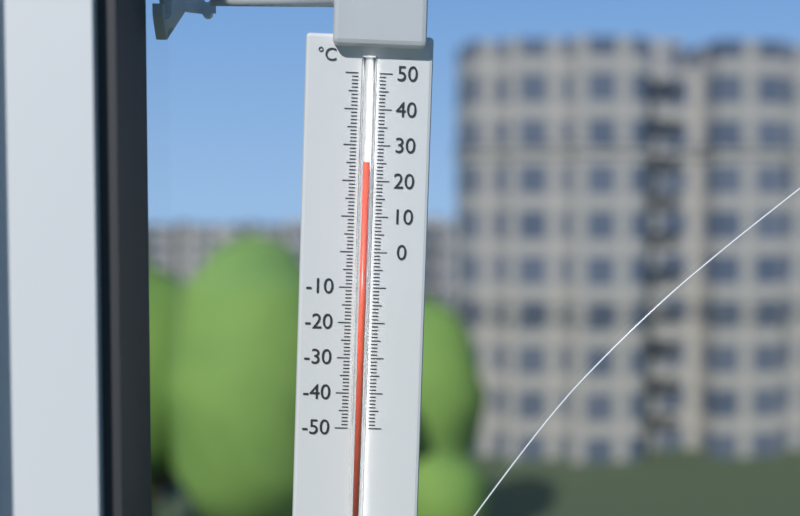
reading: 25 °C
